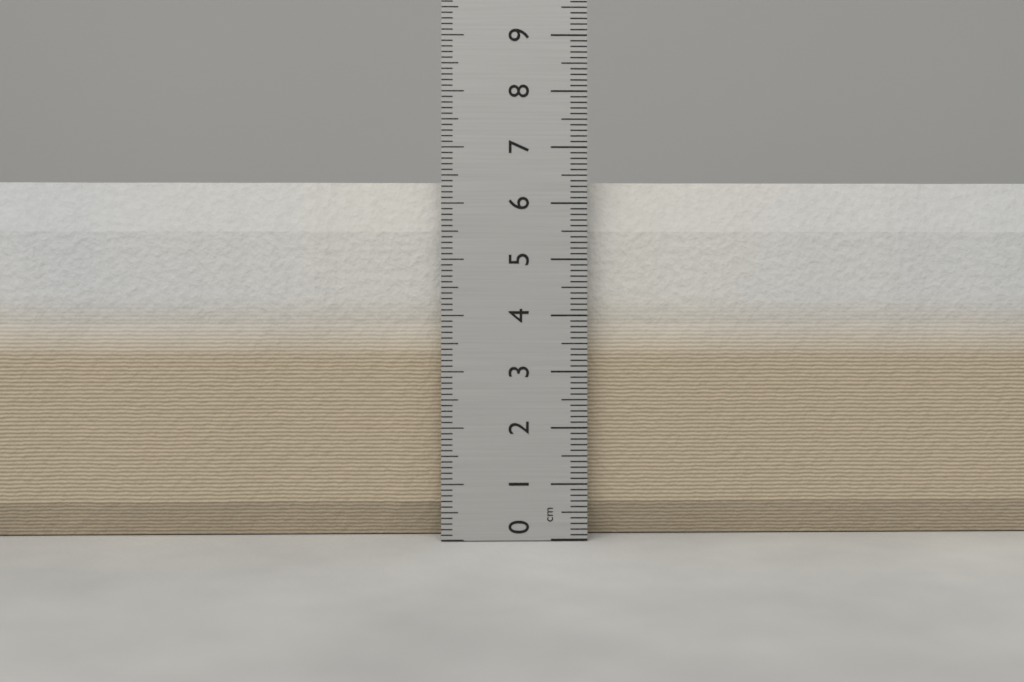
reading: 6.4 cm
